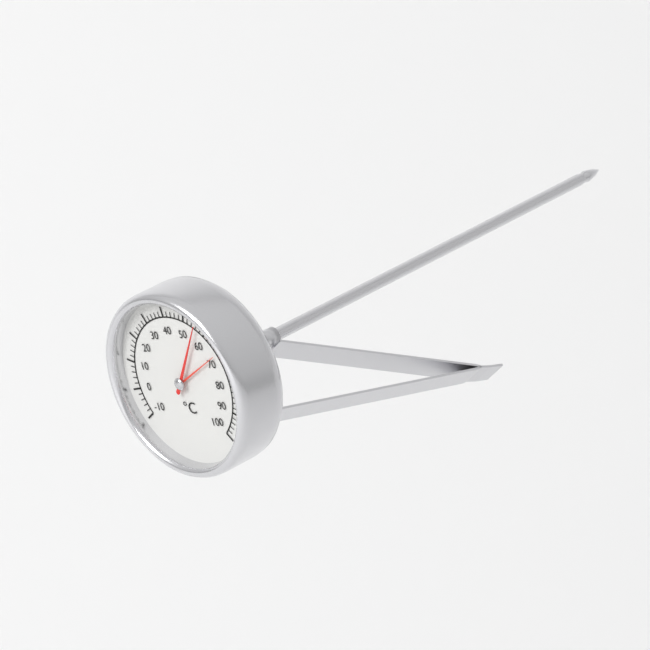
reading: 56 °C
